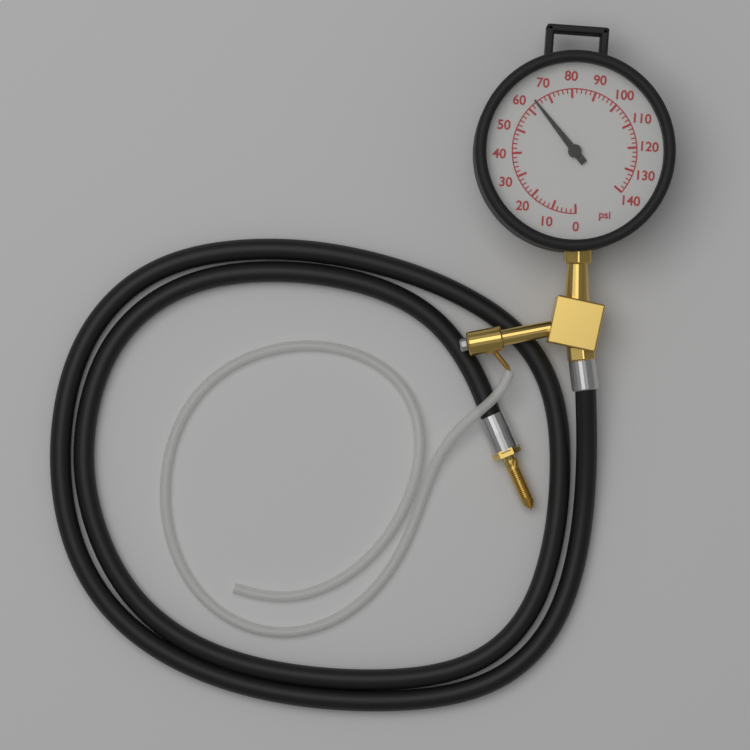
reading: 64 psi
